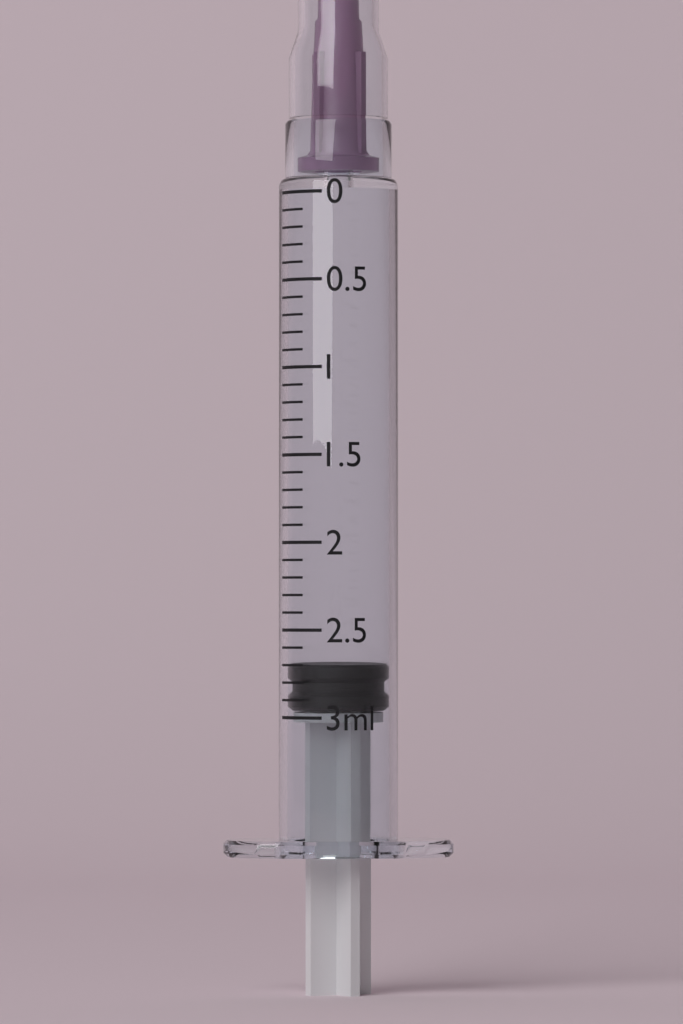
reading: 2.7 ml
